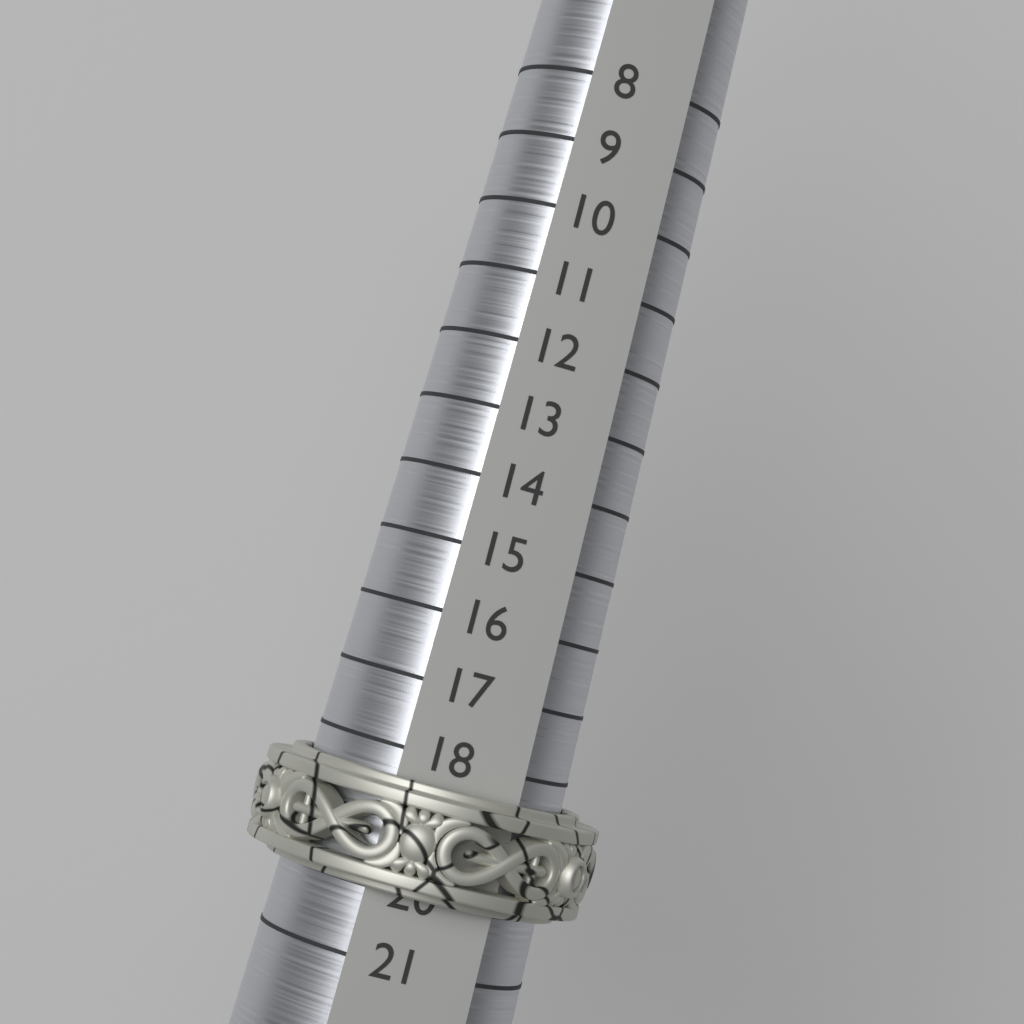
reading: 20 (no unit)
